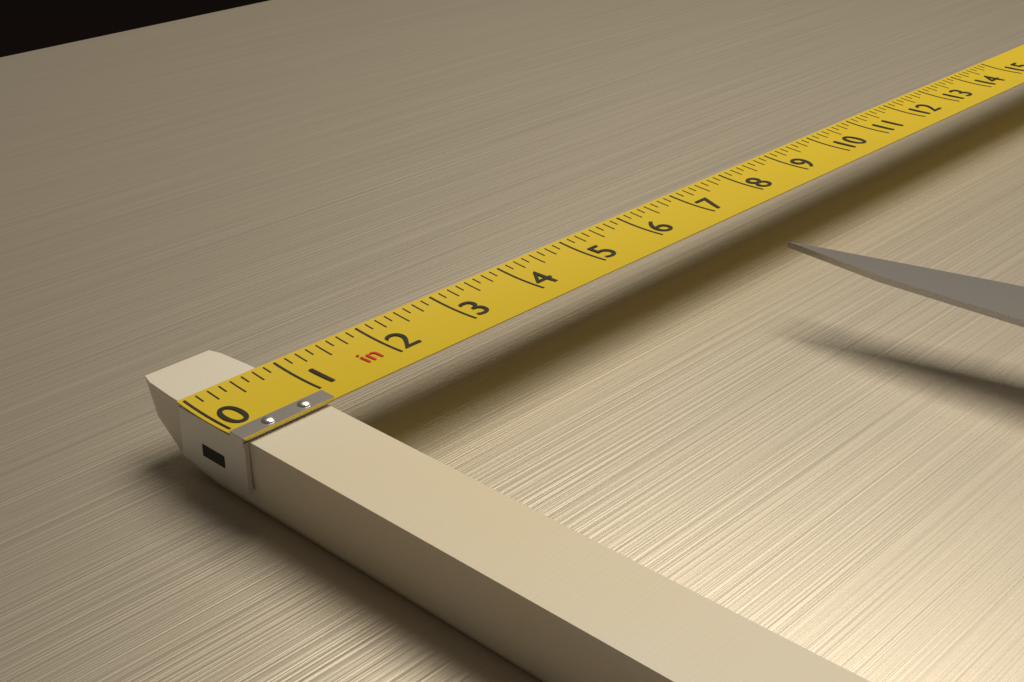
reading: 0.875 in
